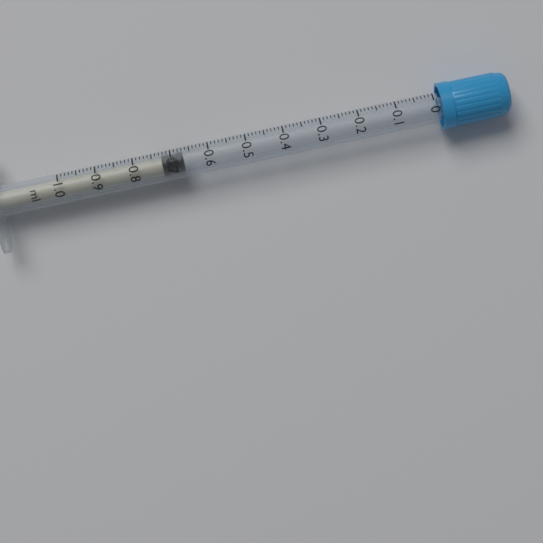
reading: 0.67 ml
